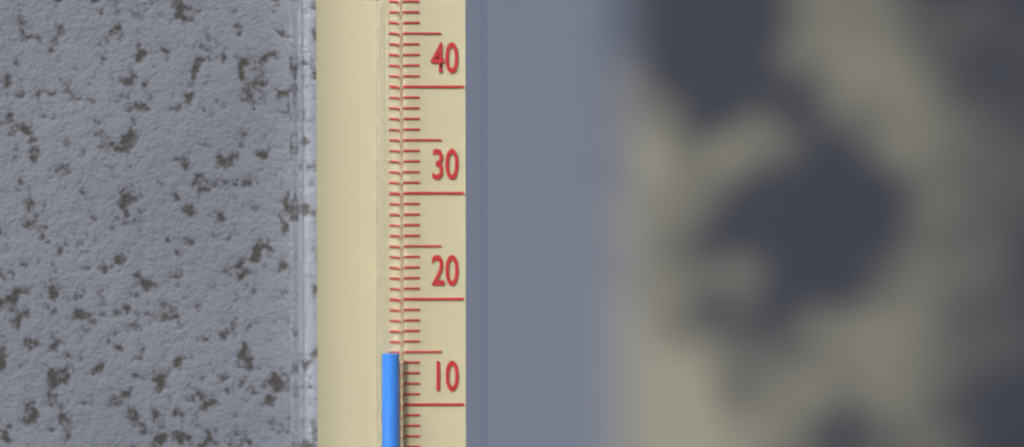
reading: 15 °C
